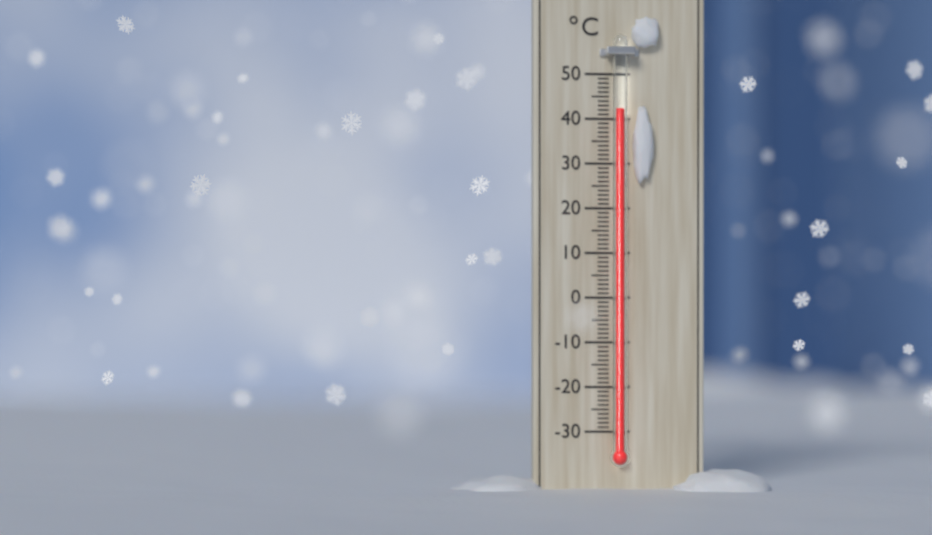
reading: 42 °C
